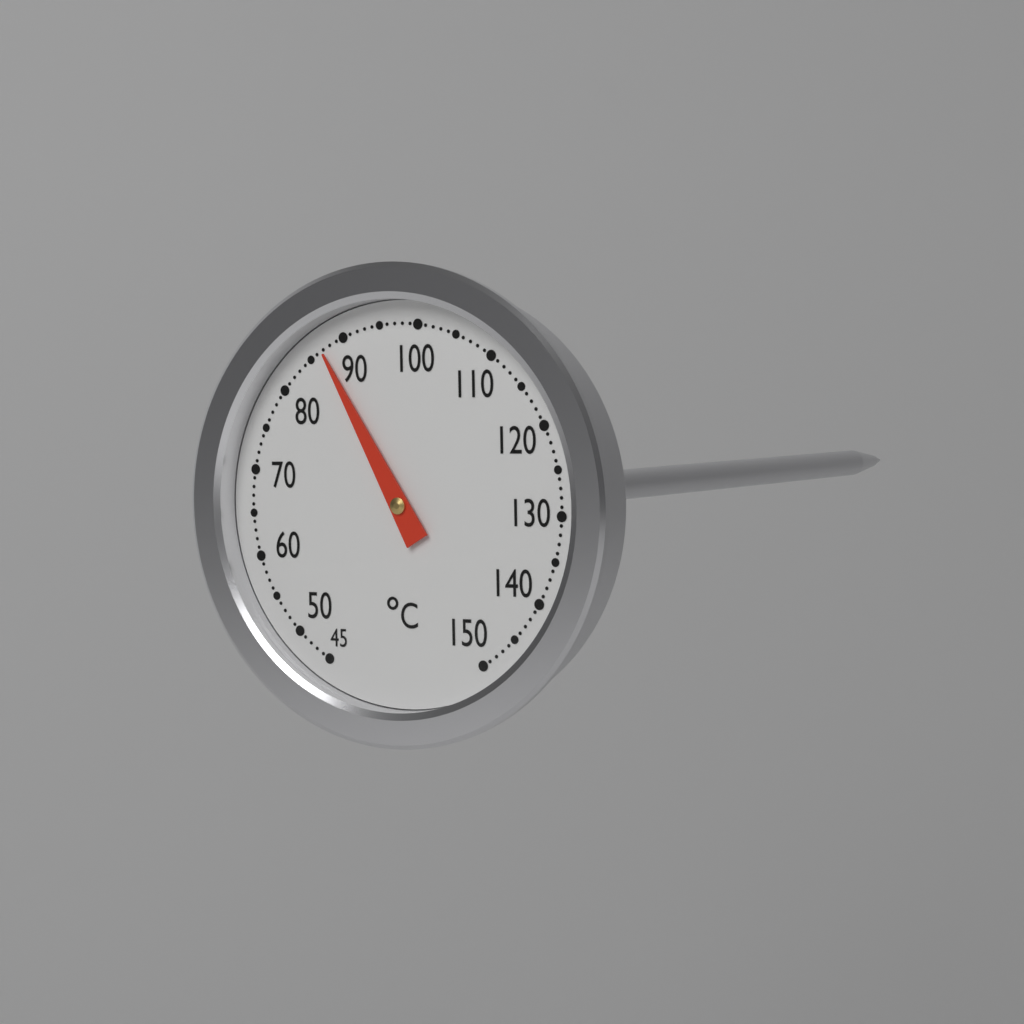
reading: 87 °C
